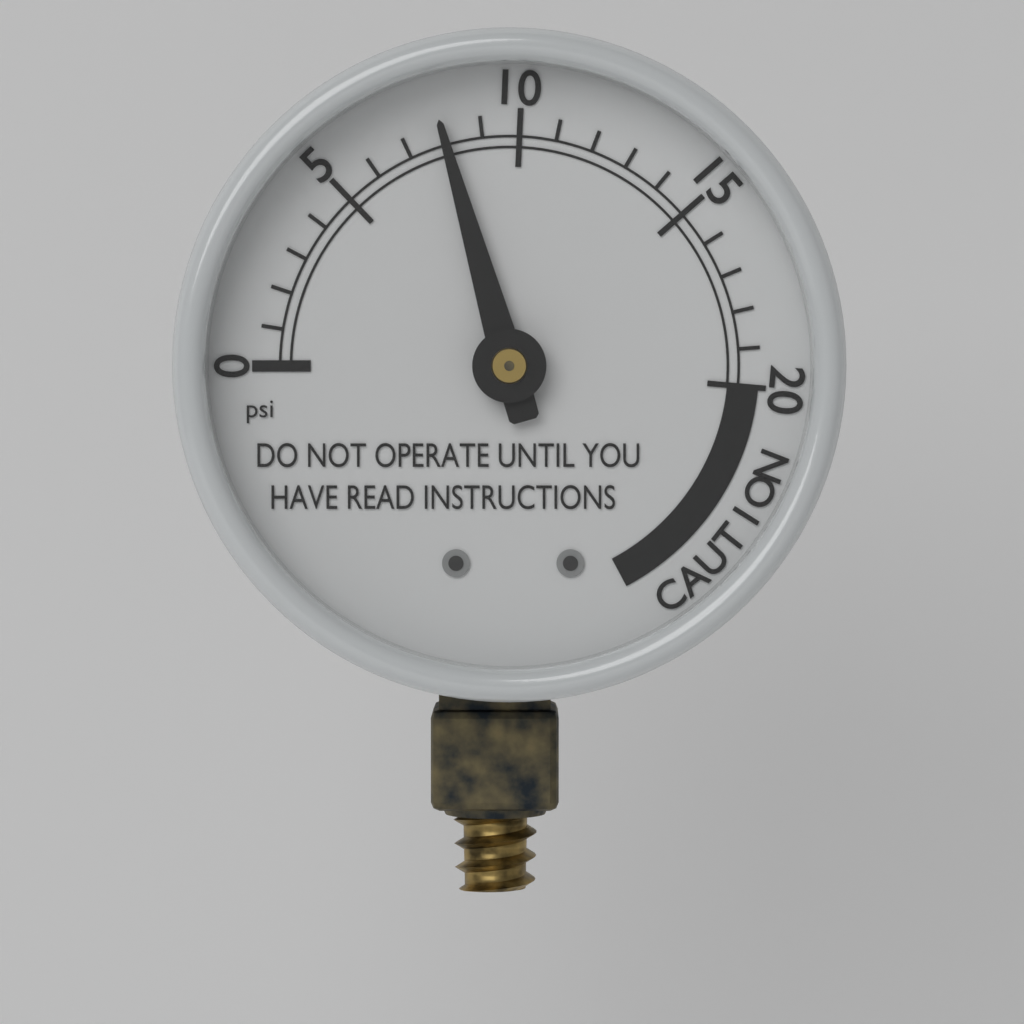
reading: 8 psi
